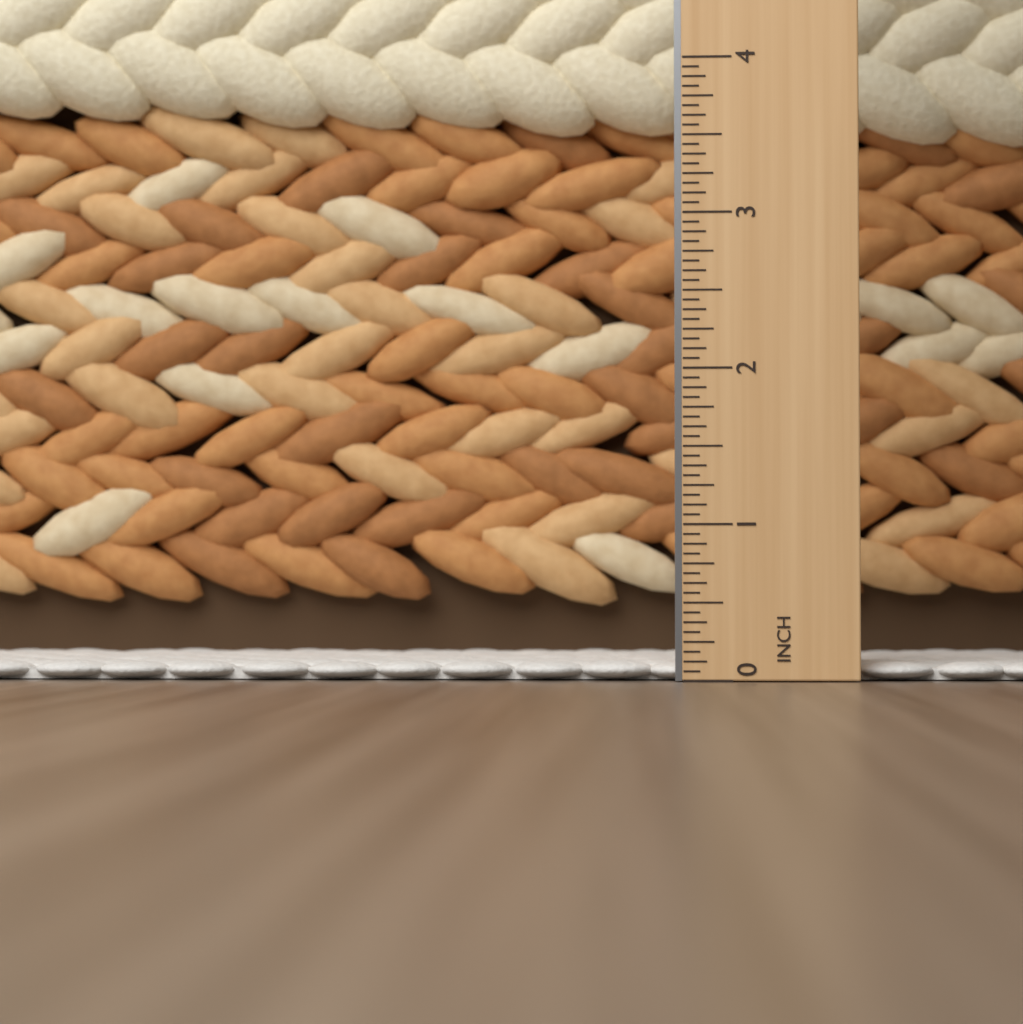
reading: 0.1250 in
